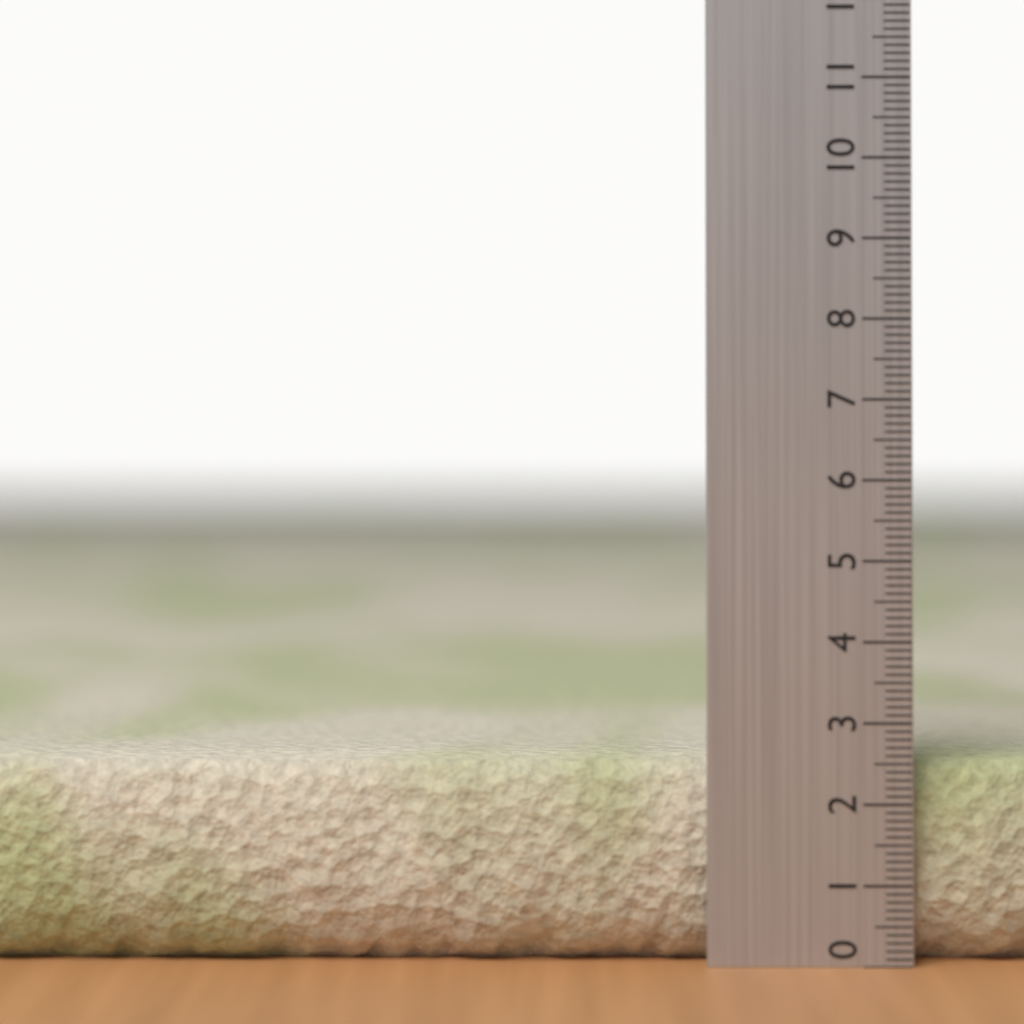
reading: 2.5 (no unit)
